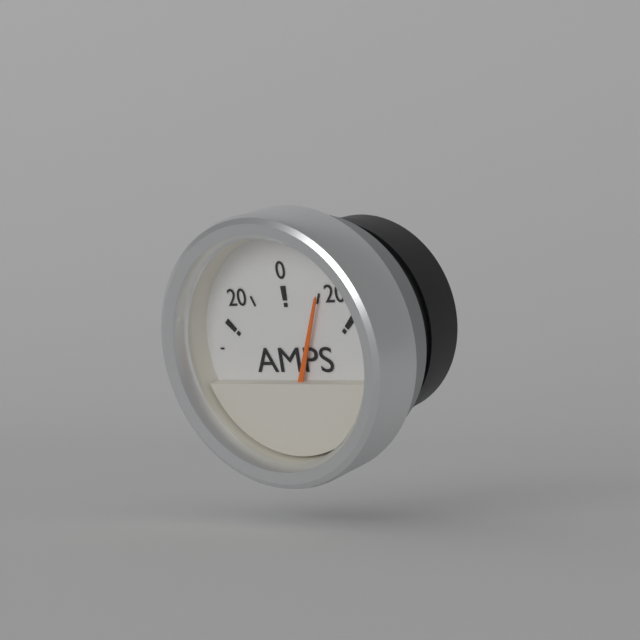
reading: 10 AMPS
